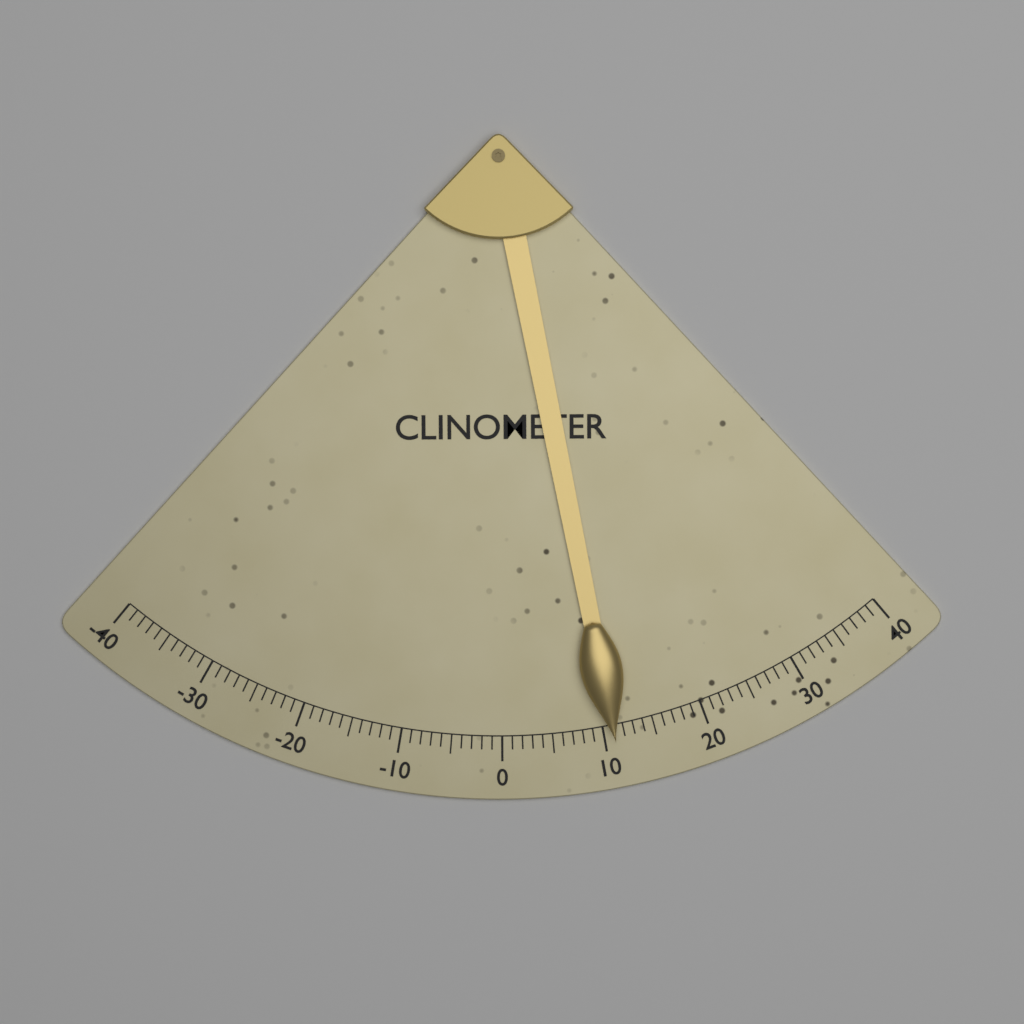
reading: 11 (no unit)
